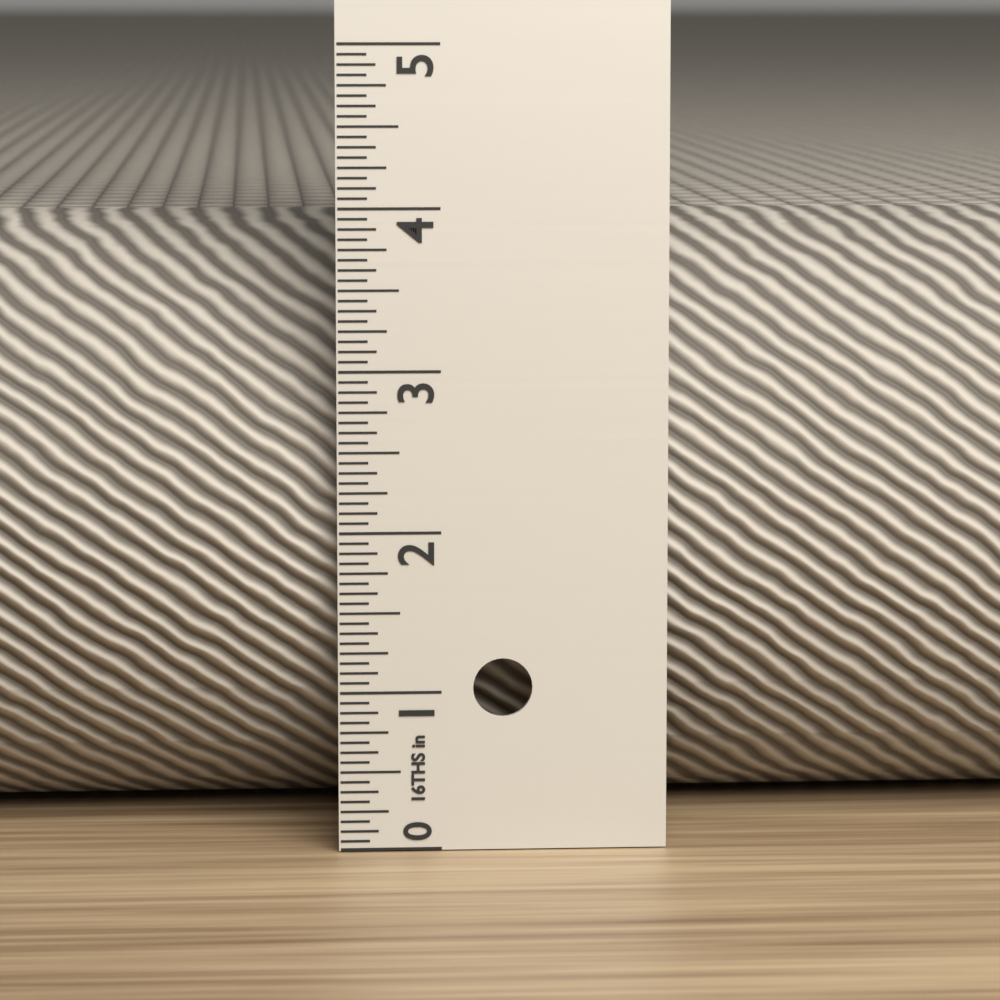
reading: 3.8750 in
